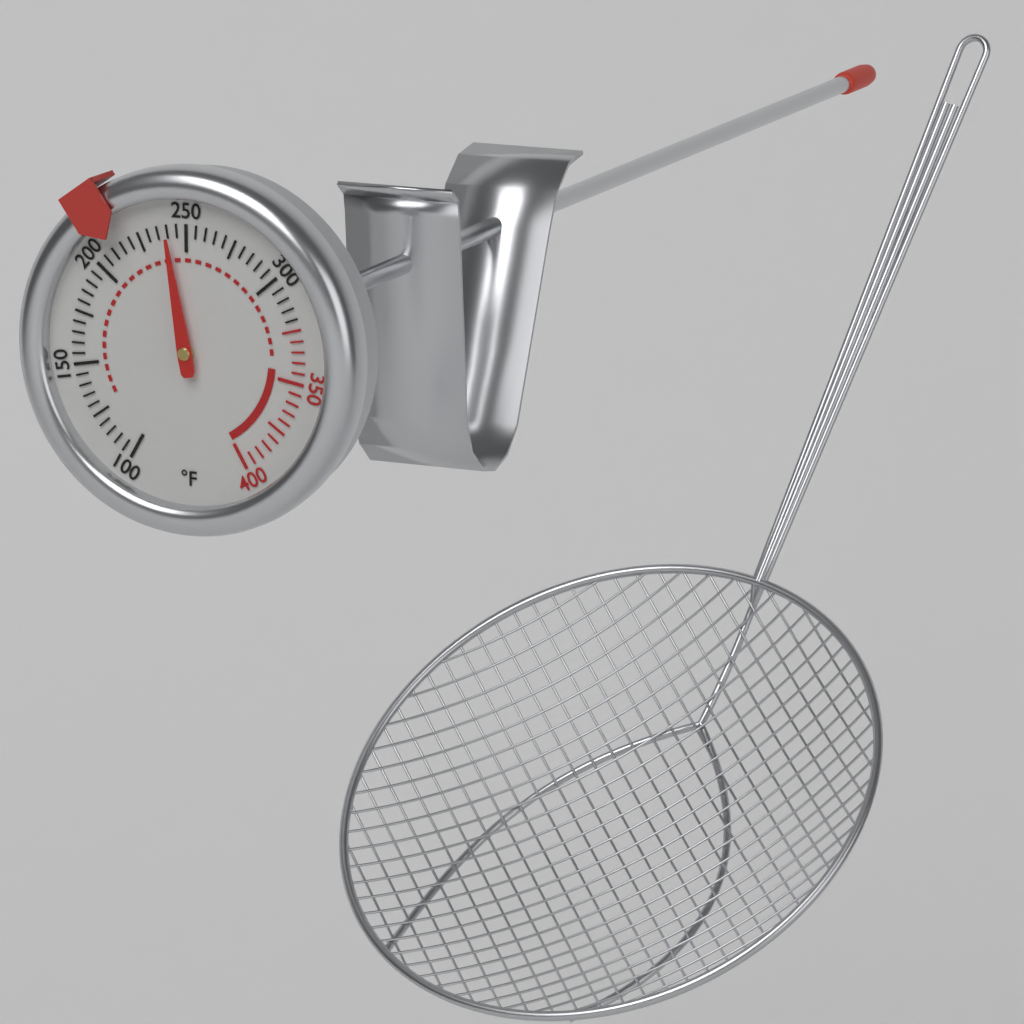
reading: 240 °F
